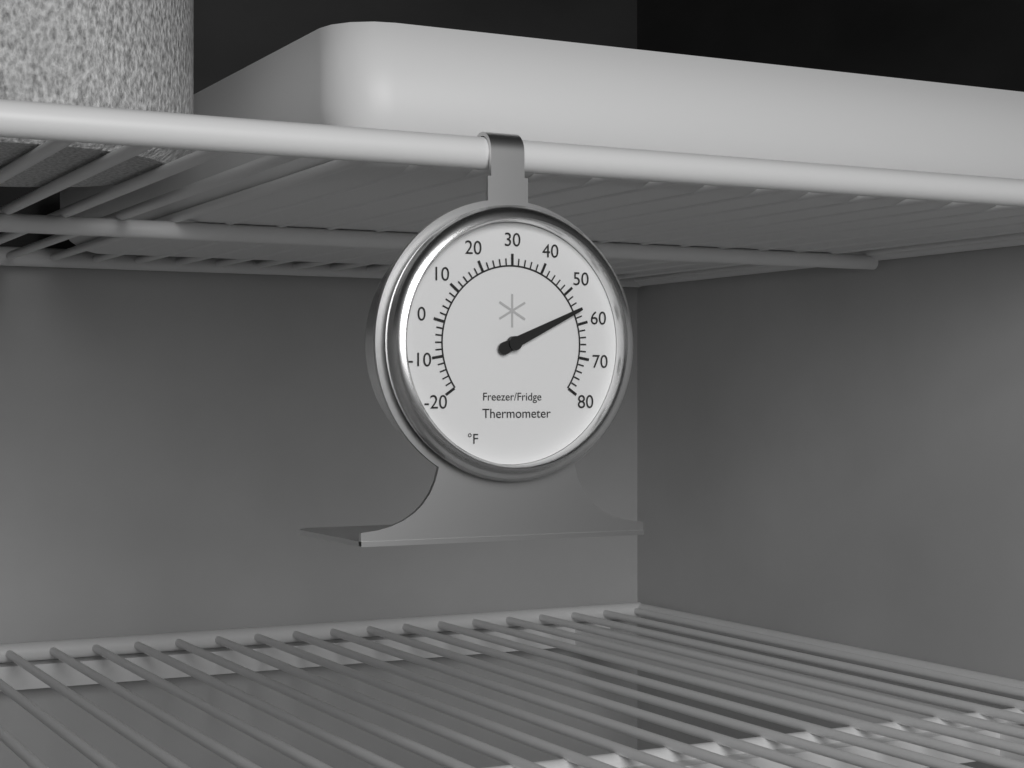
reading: 56 °F
